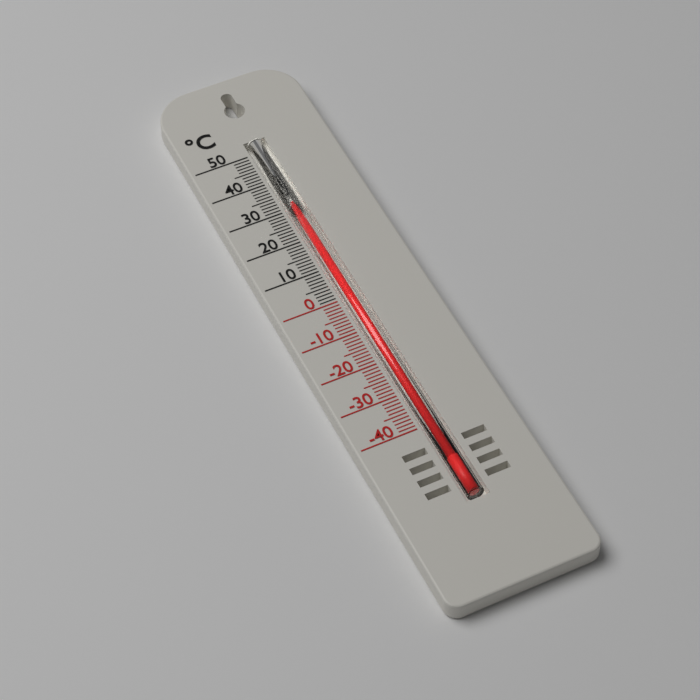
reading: 32 °C
